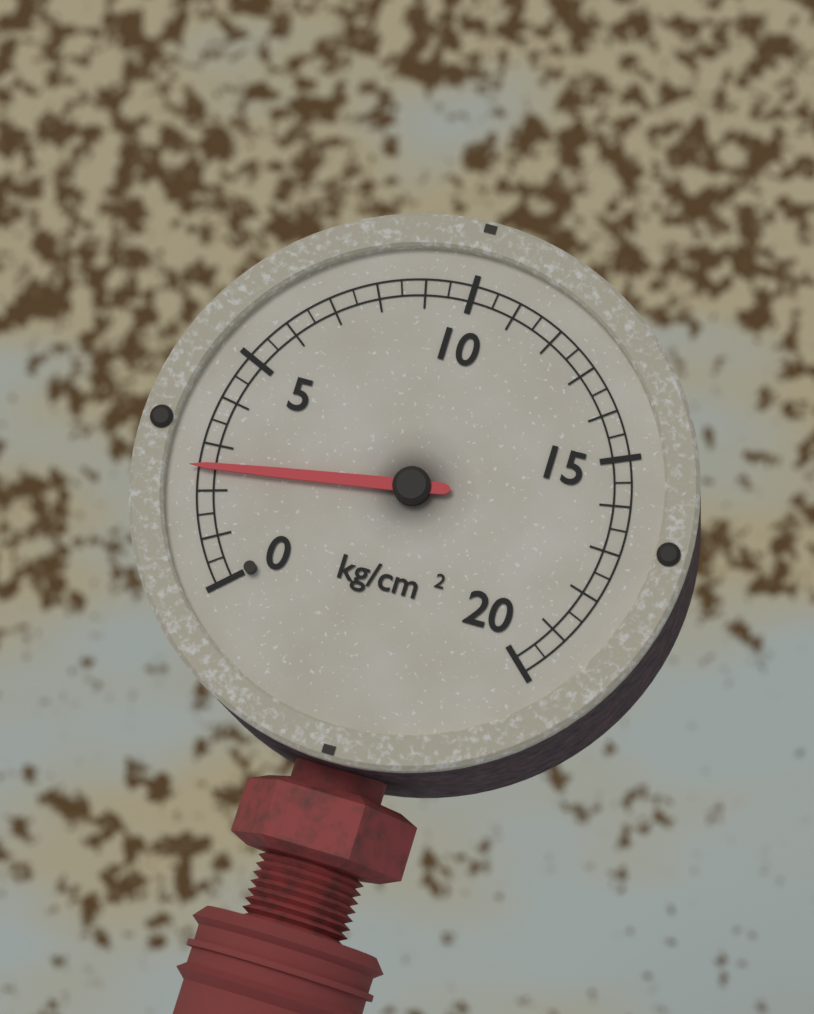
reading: 2.5 kg/cm²
